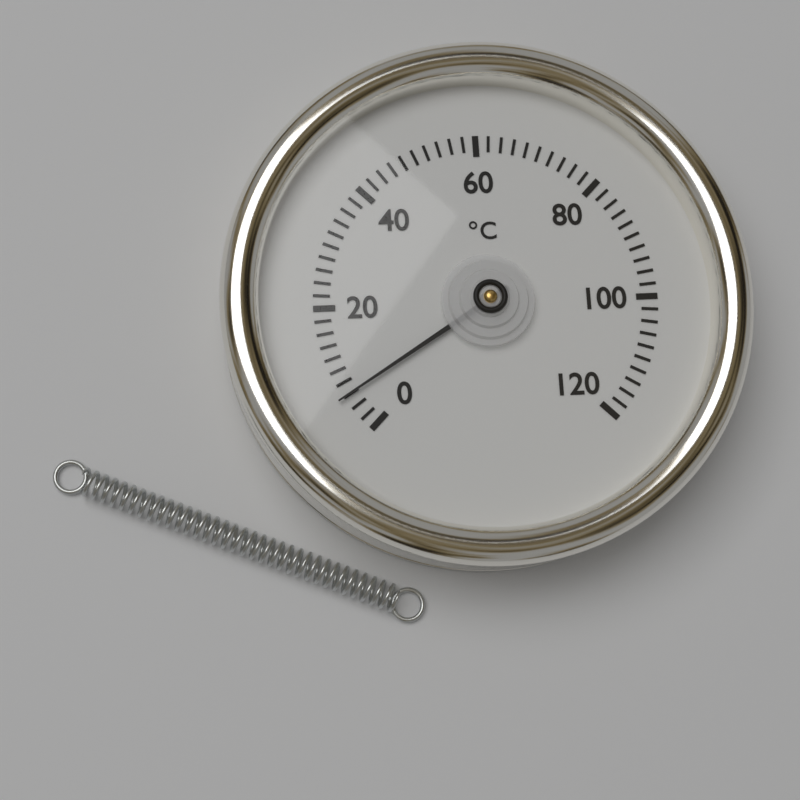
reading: 6 °C
